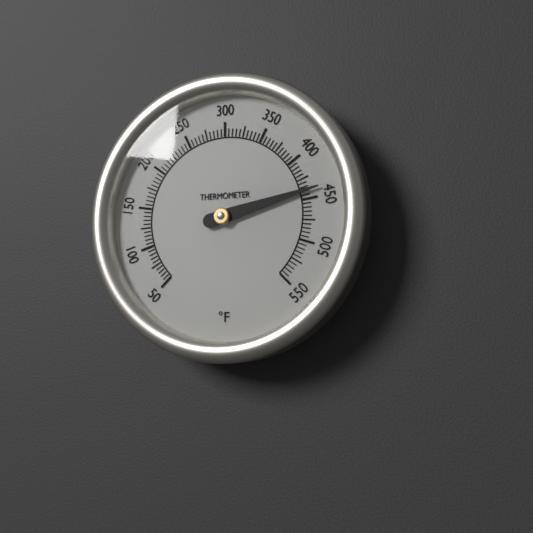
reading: 440 °F
